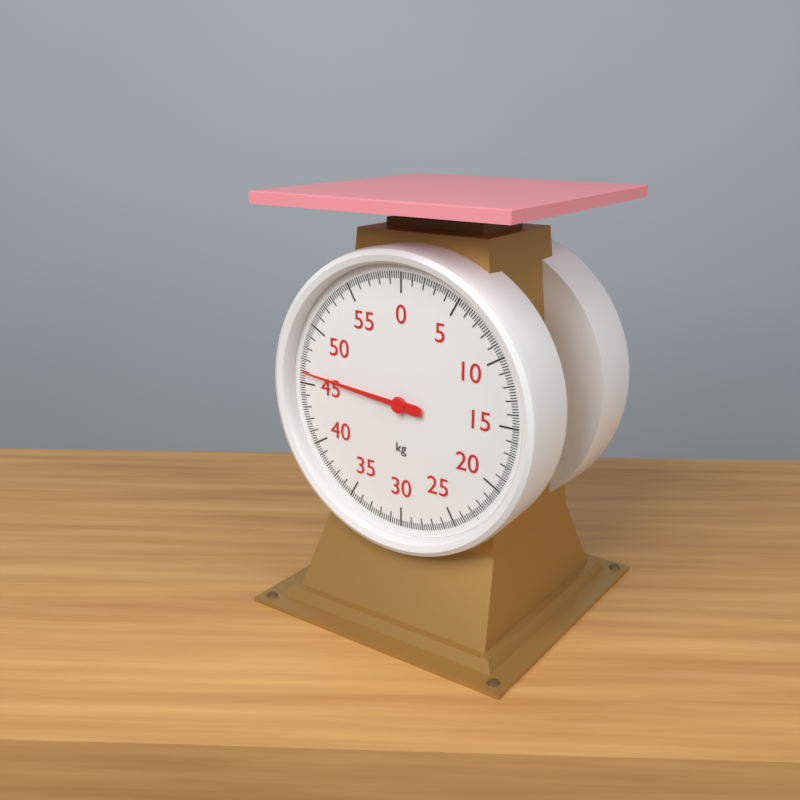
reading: 46.0 kg
